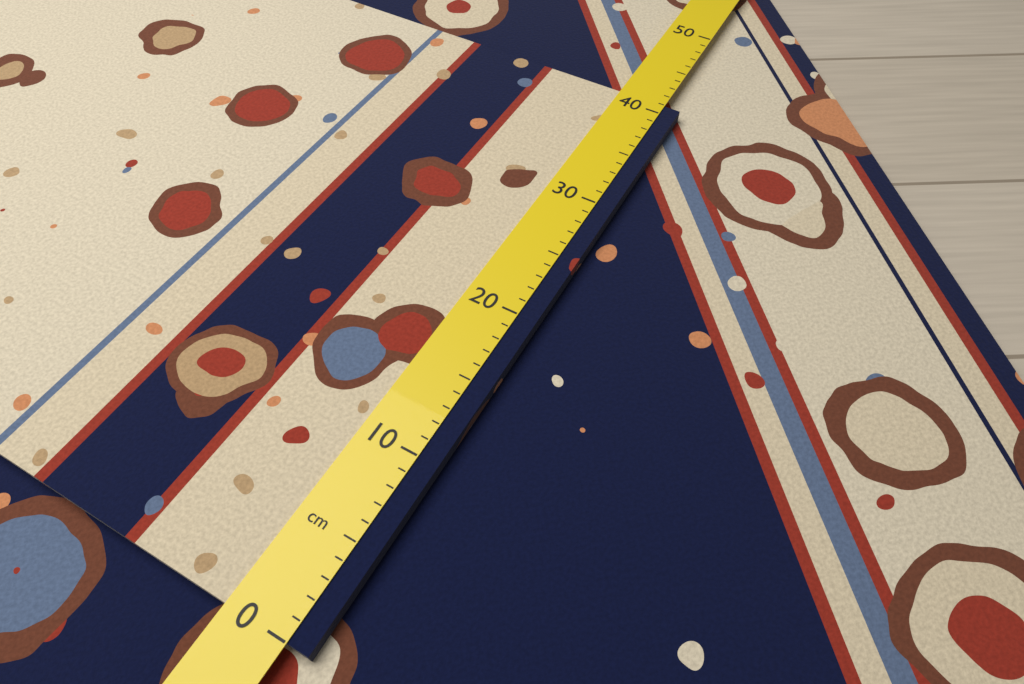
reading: 41 cm
